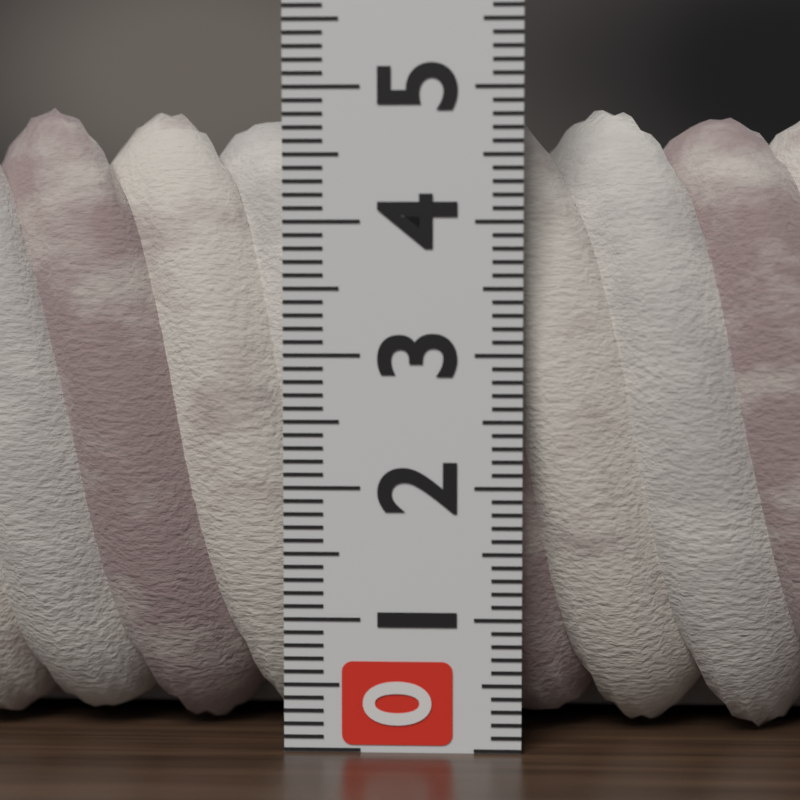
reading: 4.9 (no unit)
